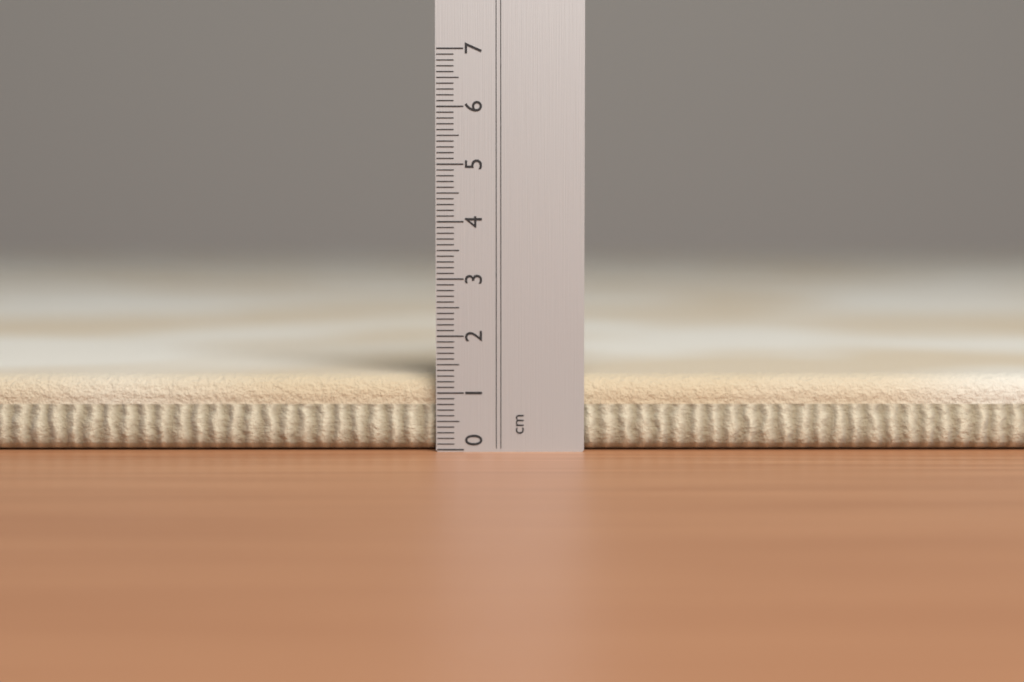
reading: 1.3 cm
